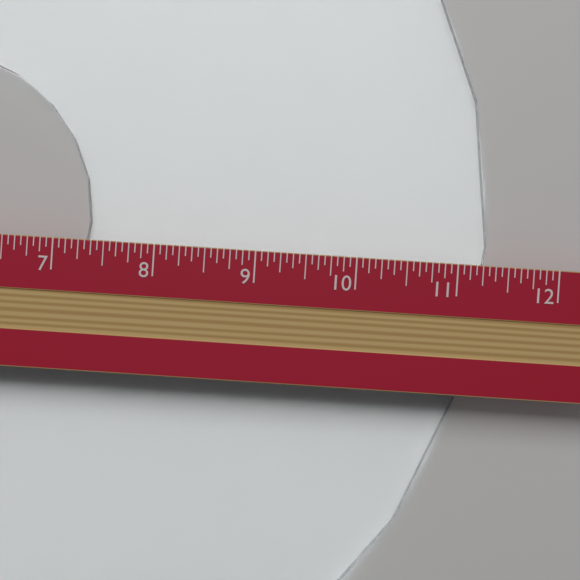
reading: 11.3125 in
